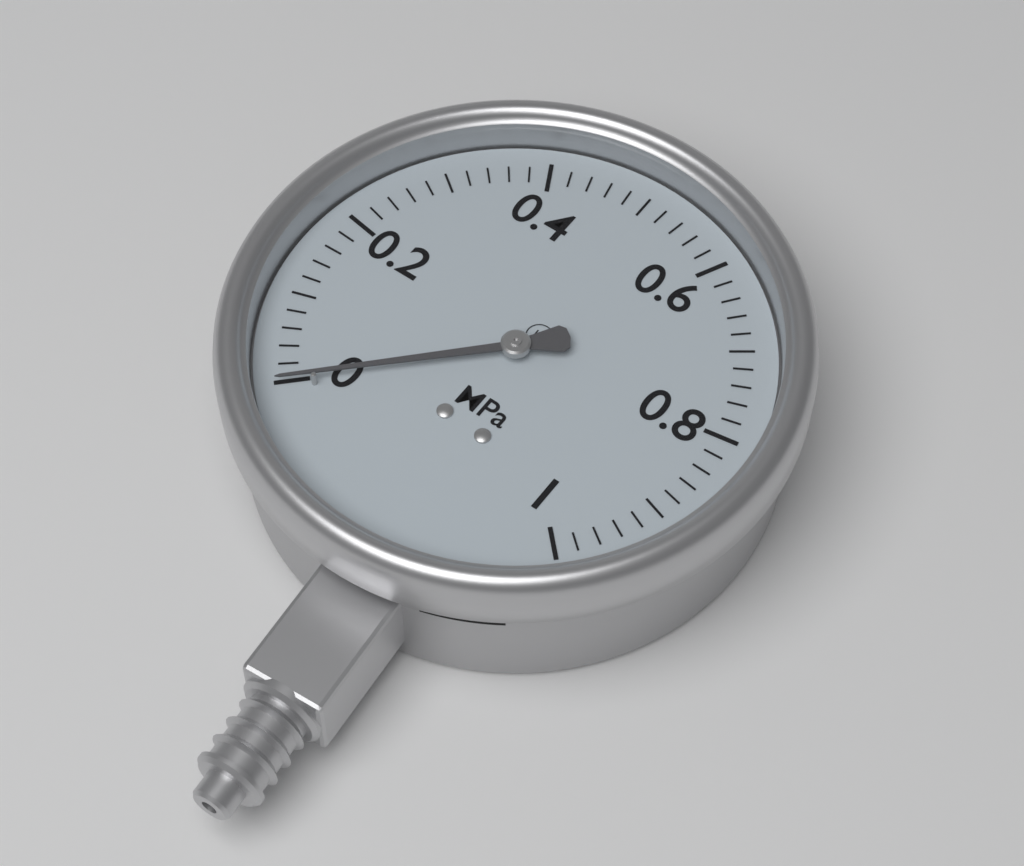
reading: 0.00 MPa
